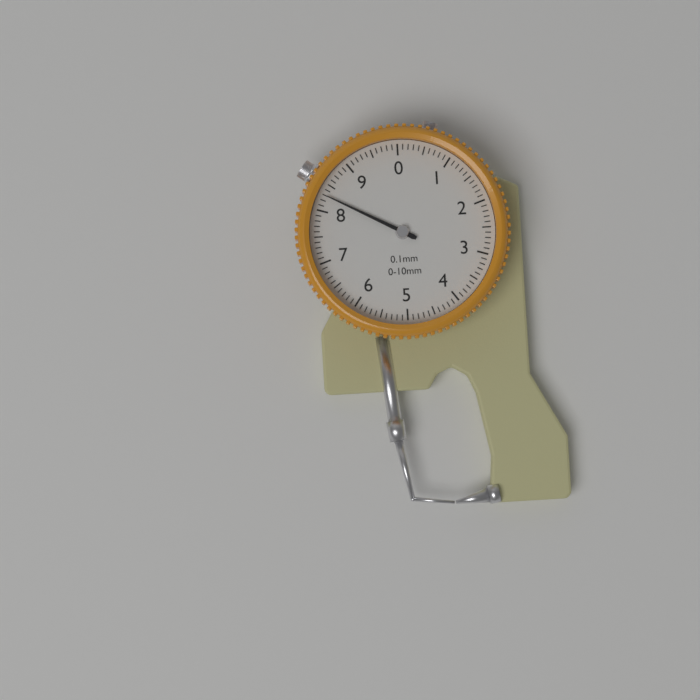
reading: 8.3 mm
